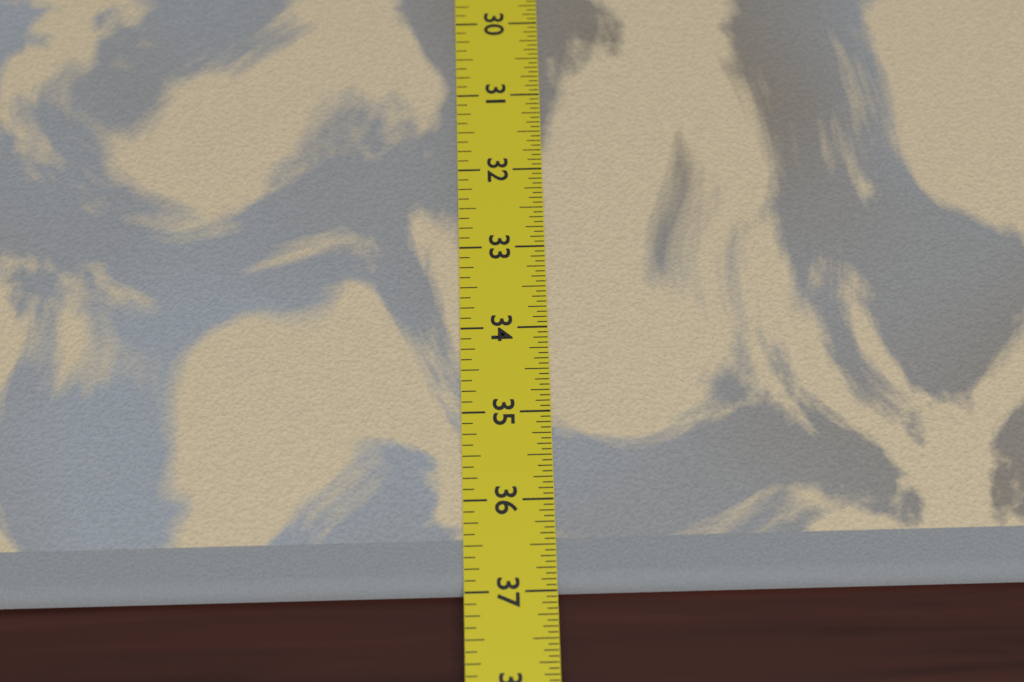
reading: 37.0000 in
